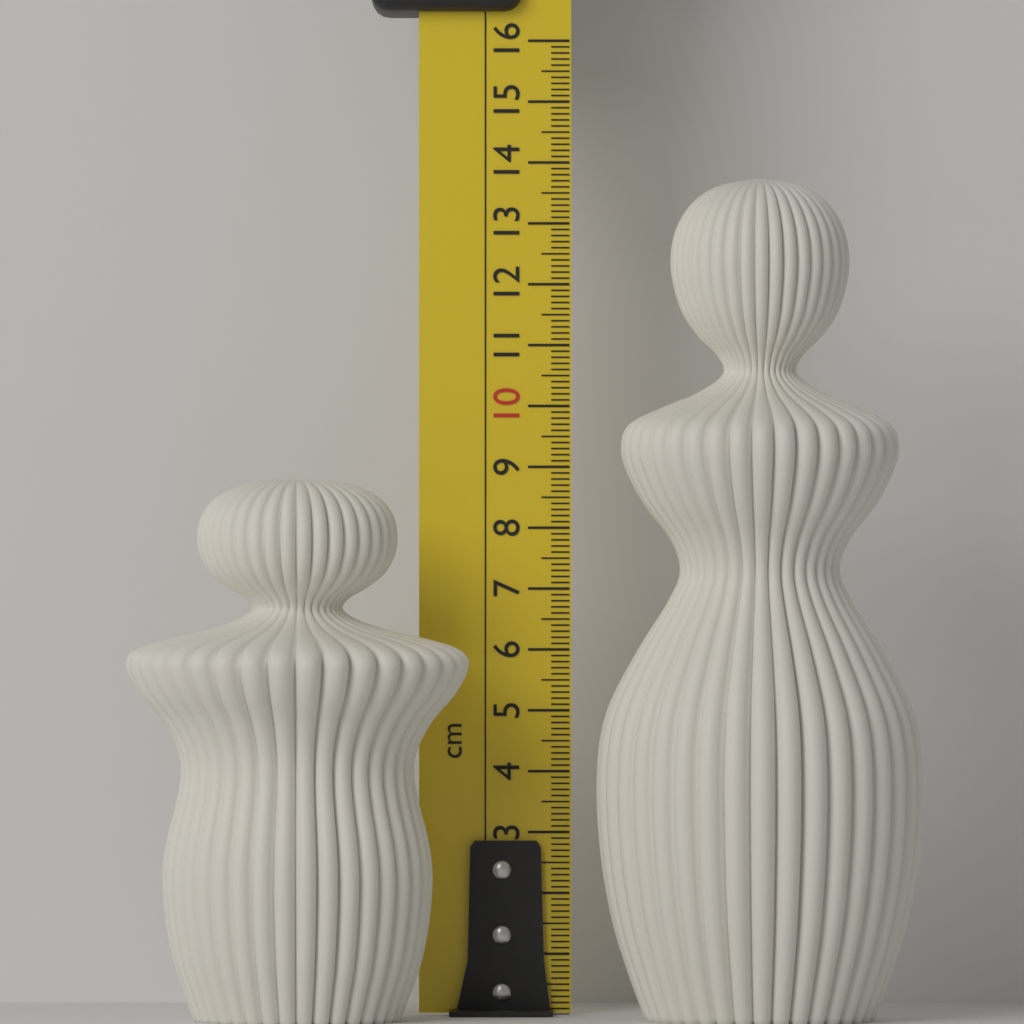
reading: 8.8 cm
